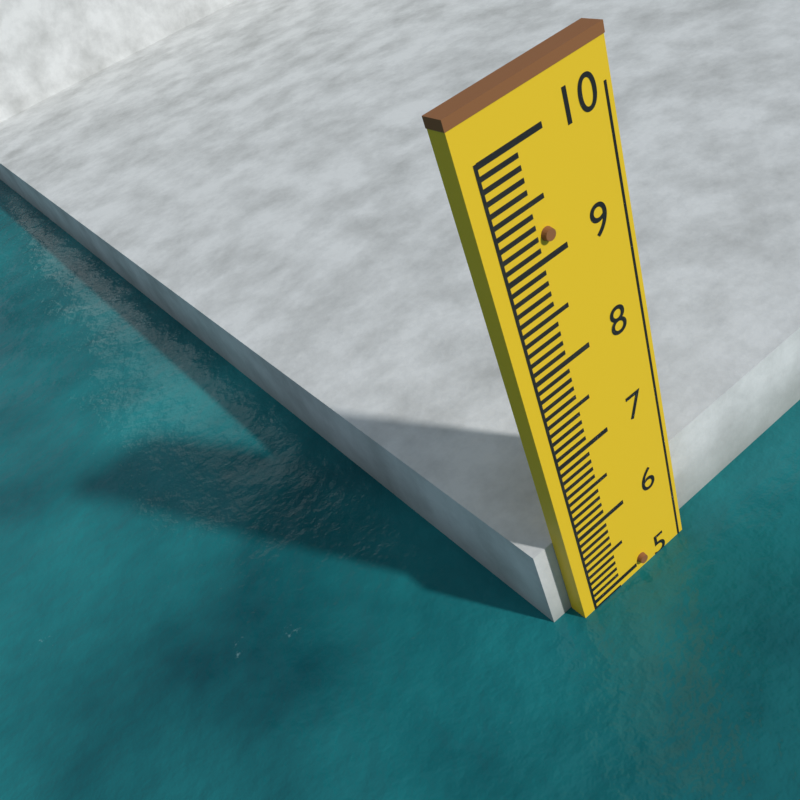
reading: 4.9 (no unit)
